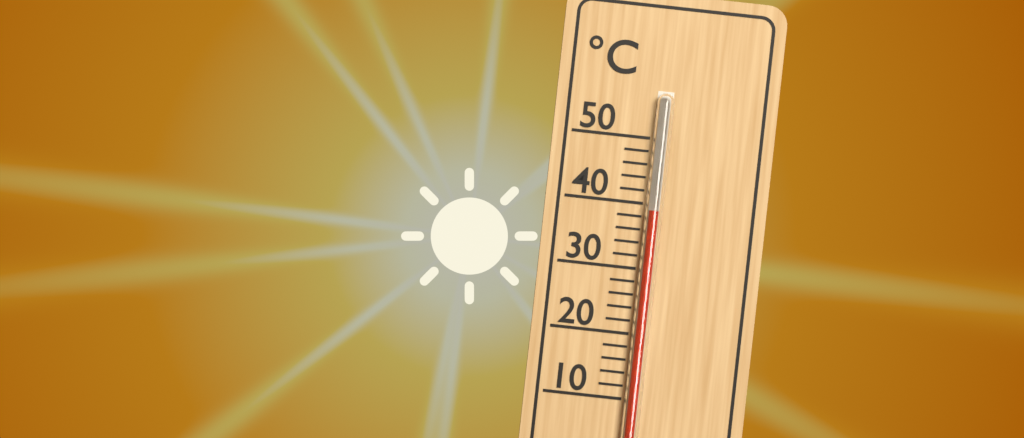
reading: 39 °C
